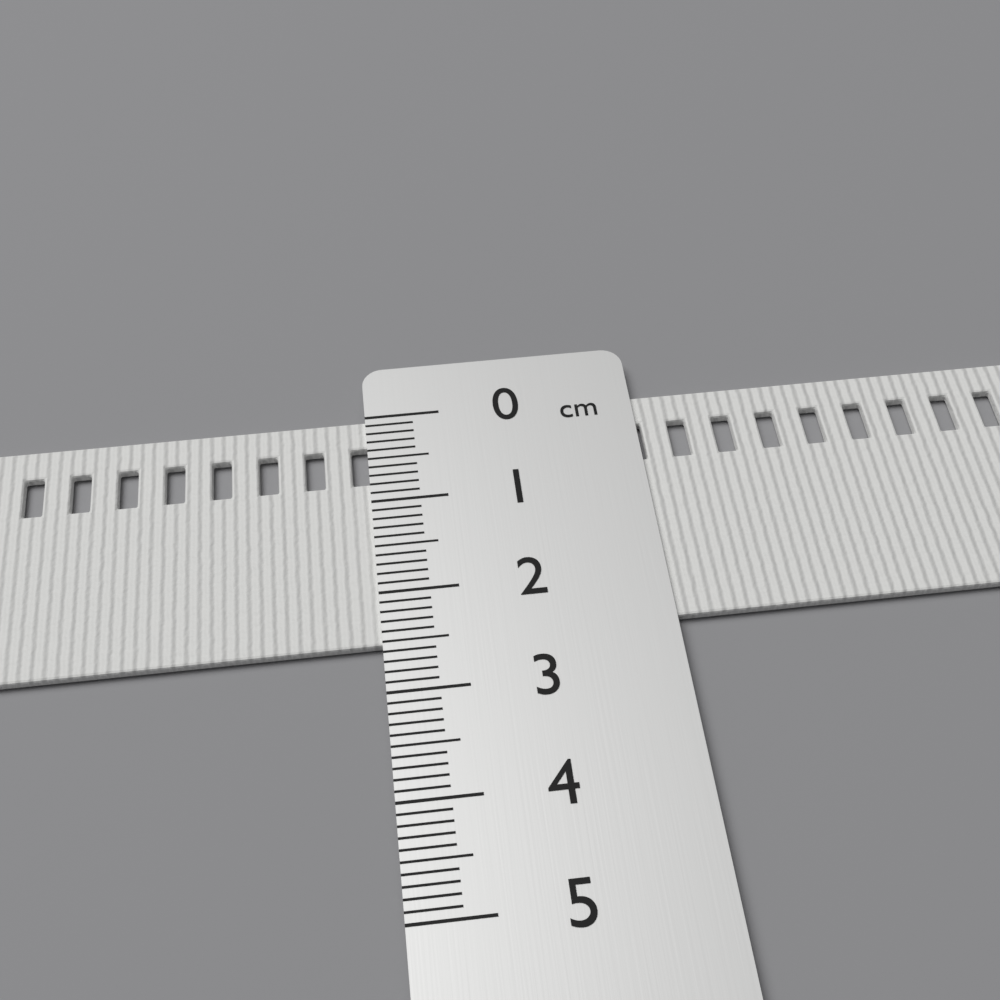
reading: 2.5 cm
